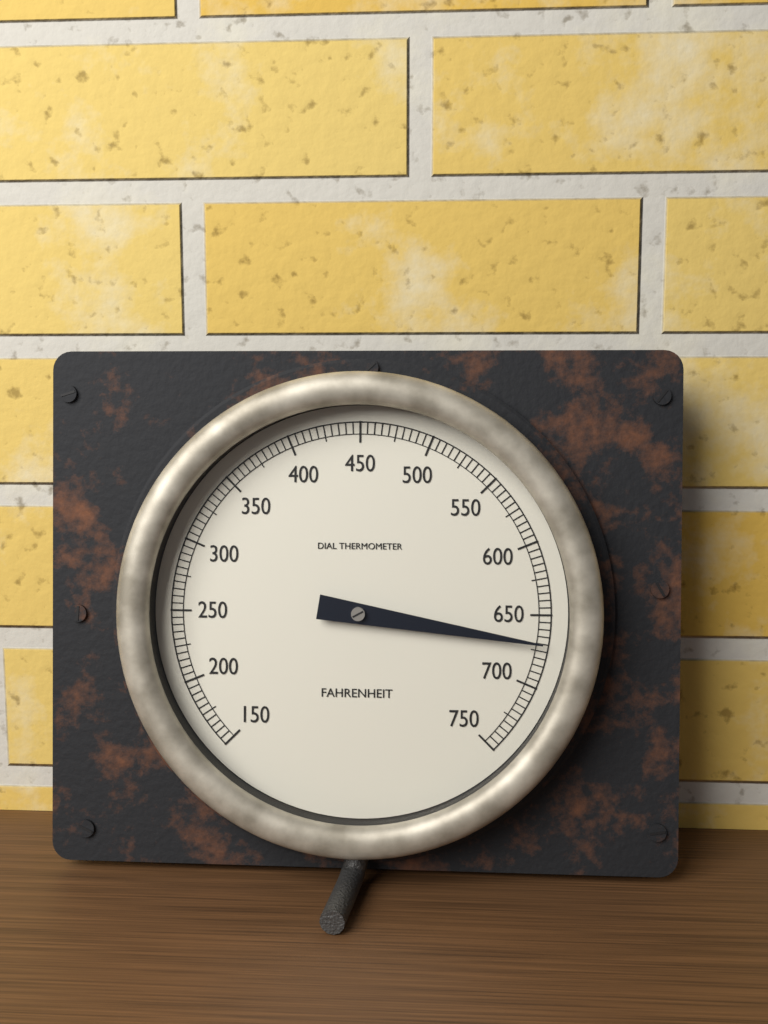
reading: 670 °F
